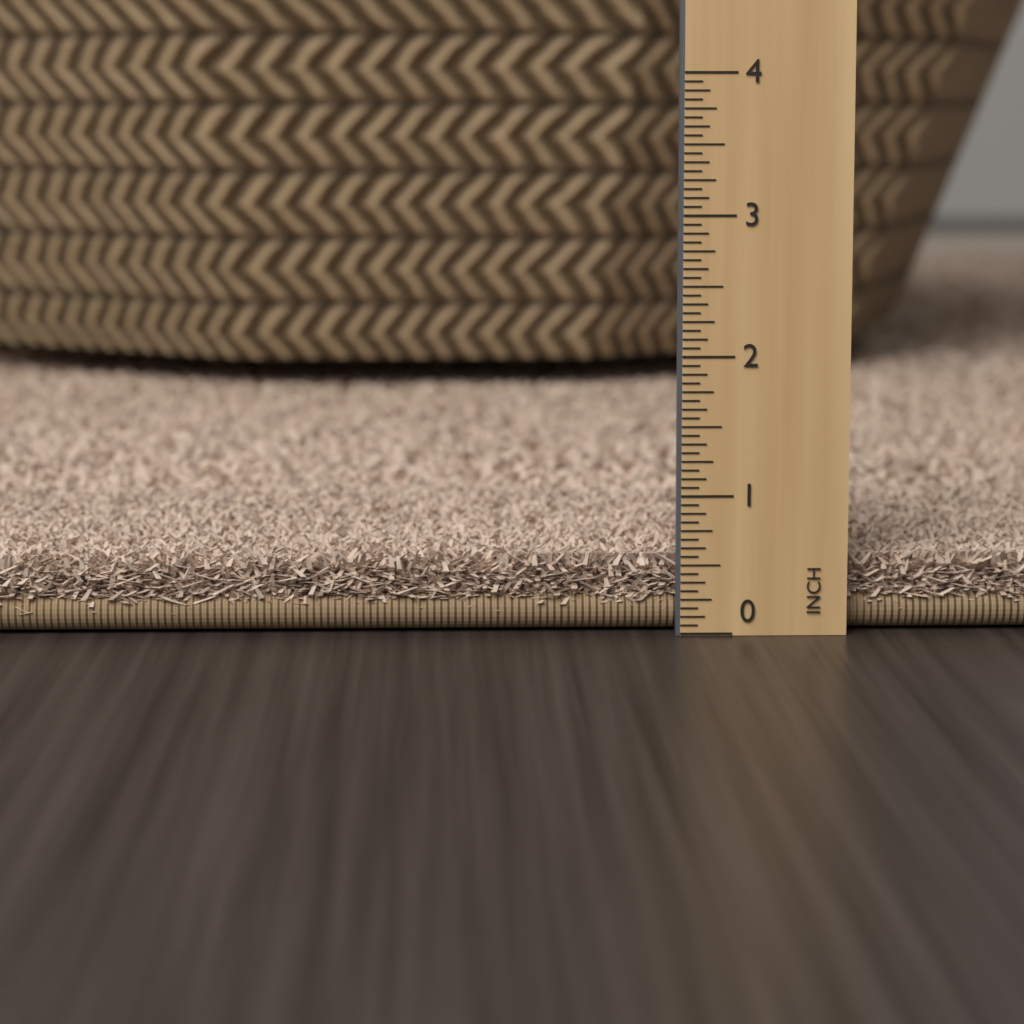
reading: 0.5625 in
